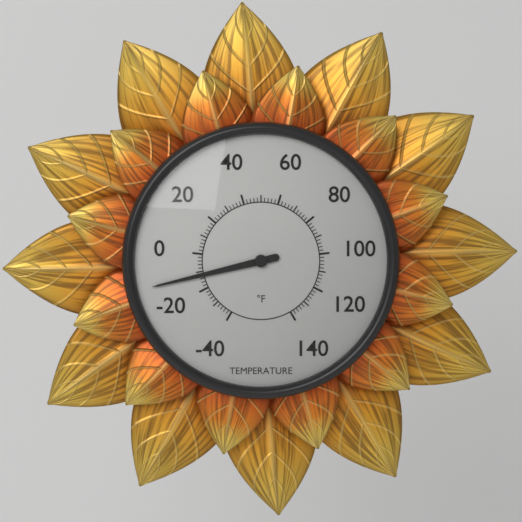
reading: -12 °F
